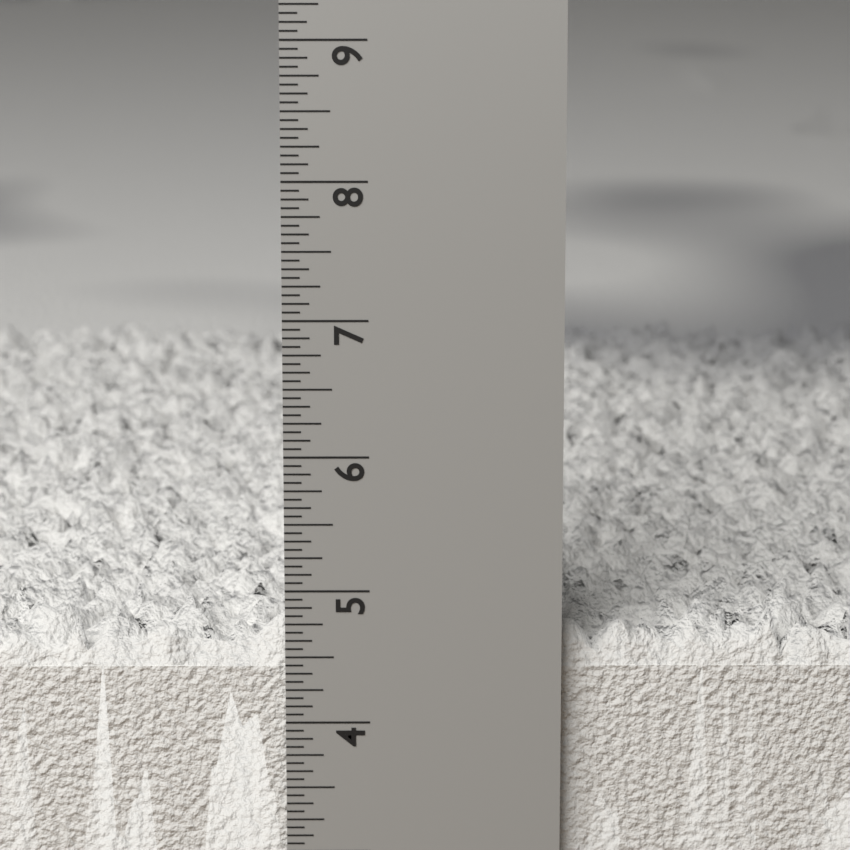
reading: 4.8750 in
